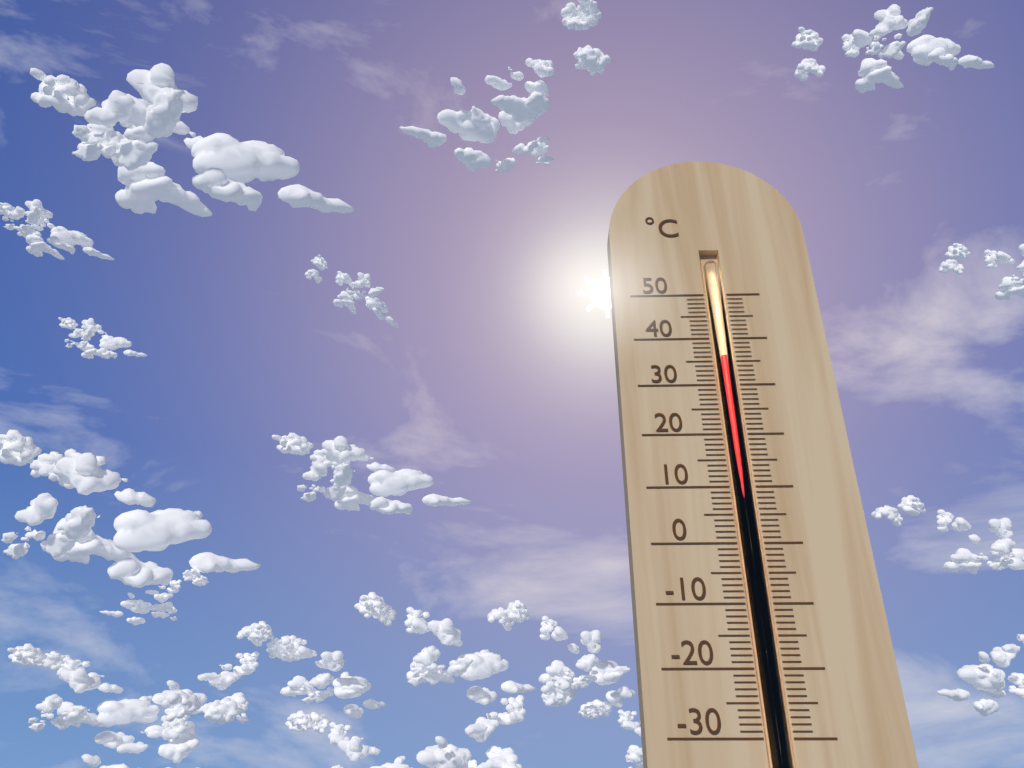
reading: 36 °C
